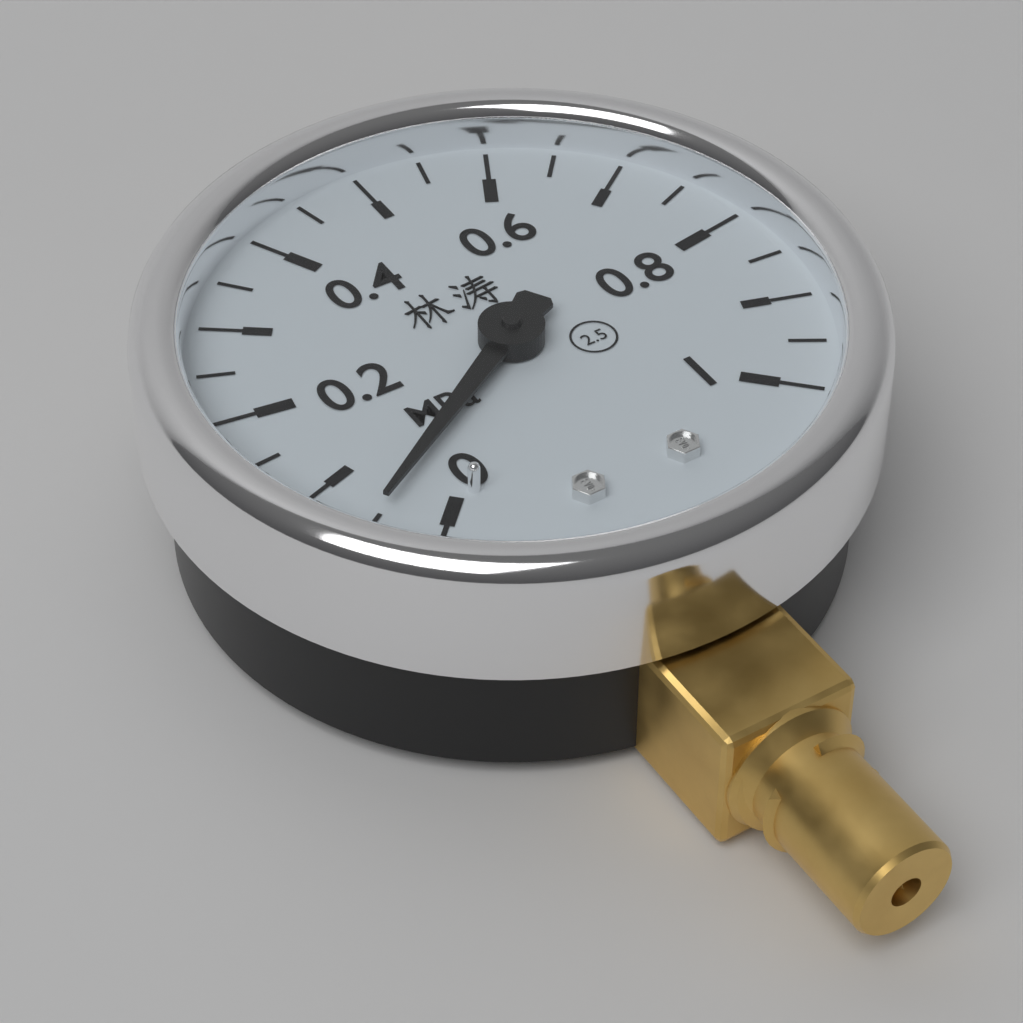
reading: 0.05 MPa
